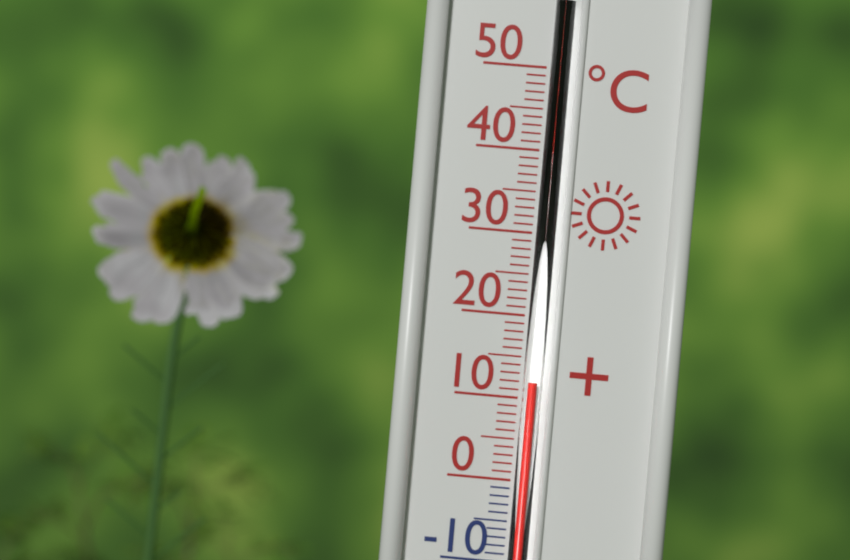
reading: 12 °C
